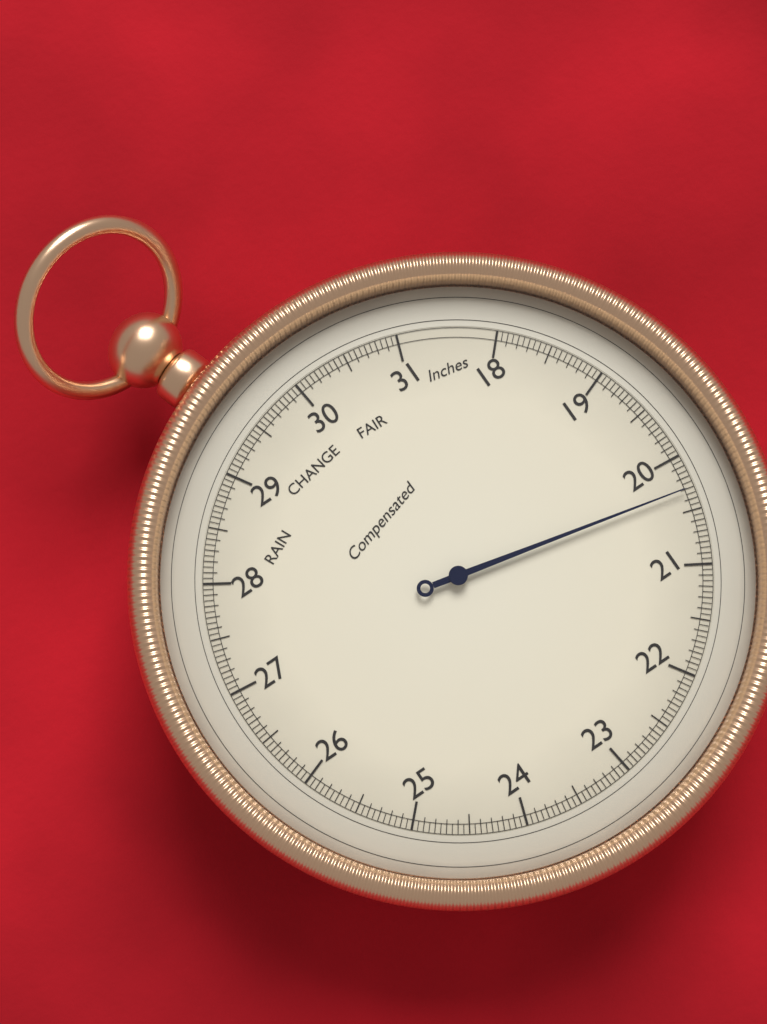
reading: 20.30 inHg
